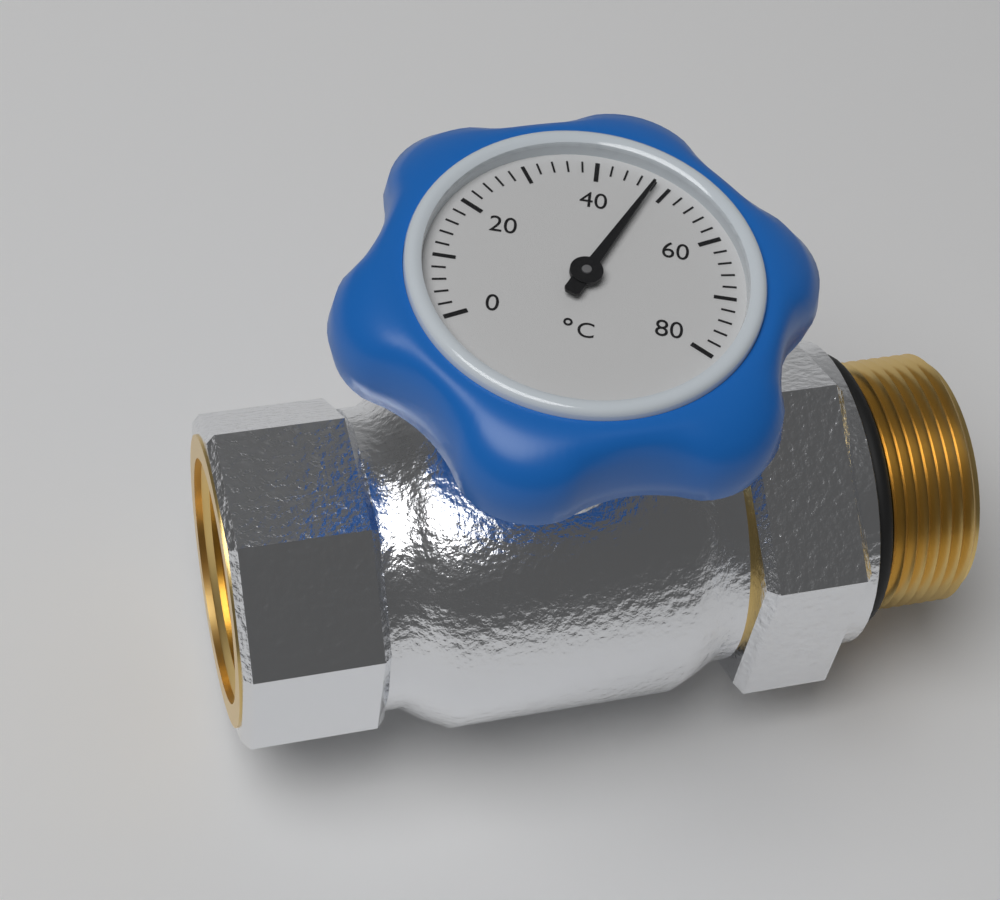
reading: 48 °C
